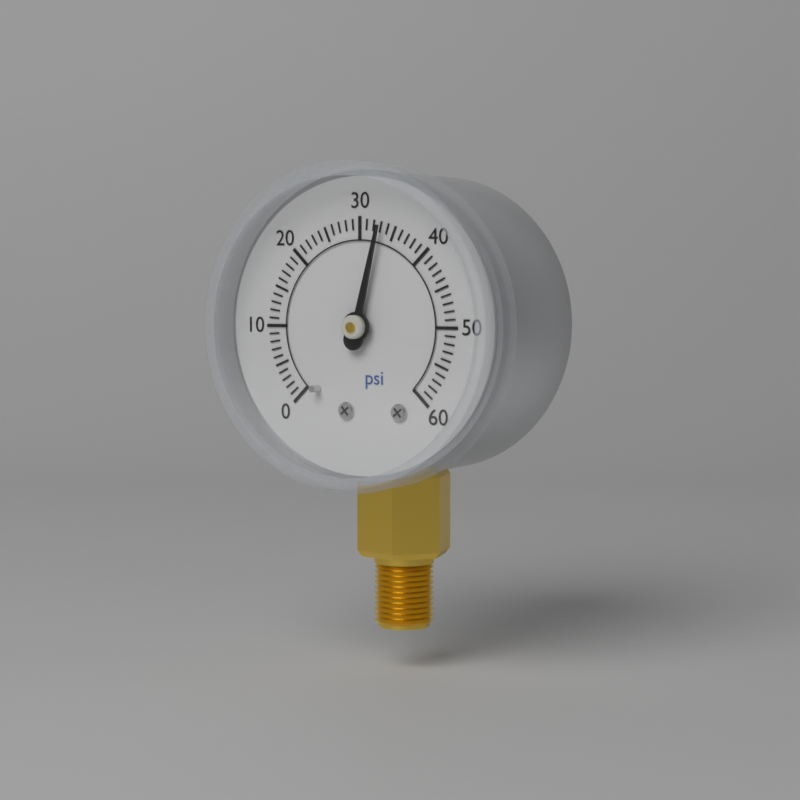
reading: 33 psi
